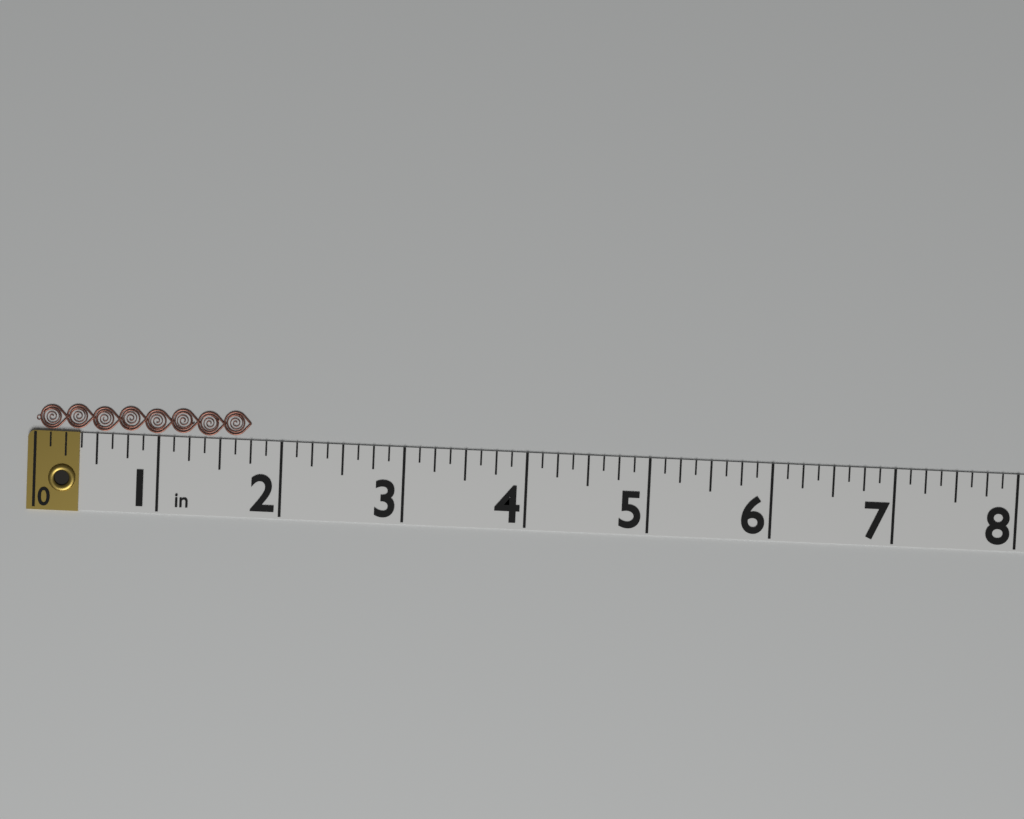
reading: 1.750 in
